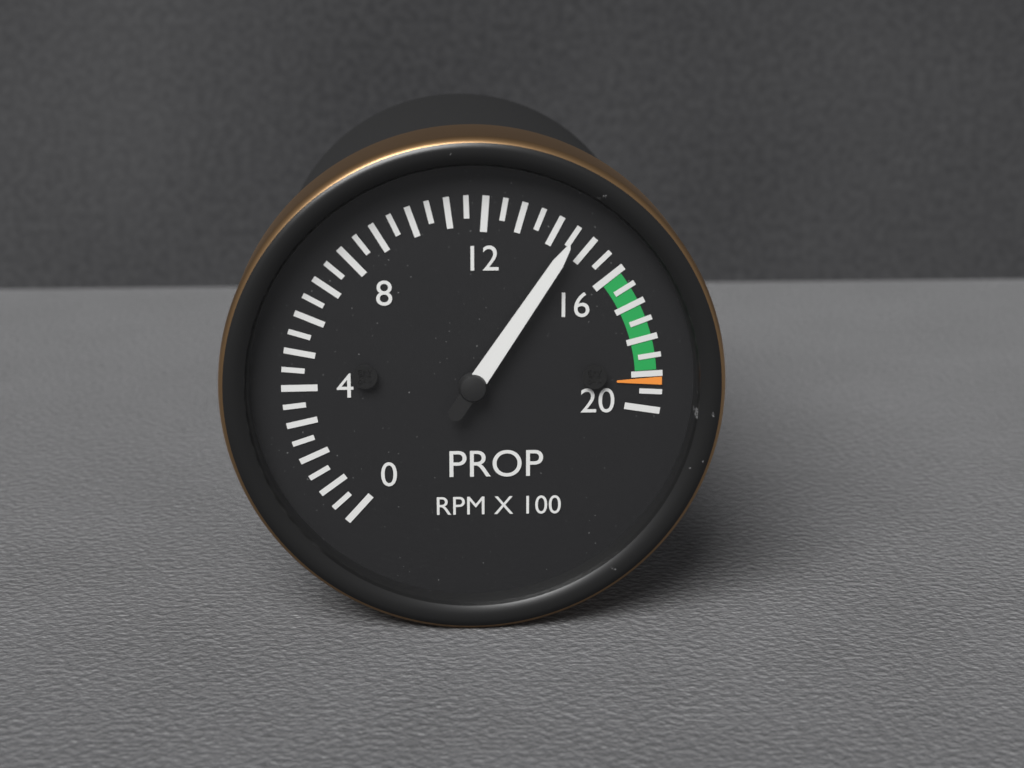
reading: 14.5 RPM X 100
